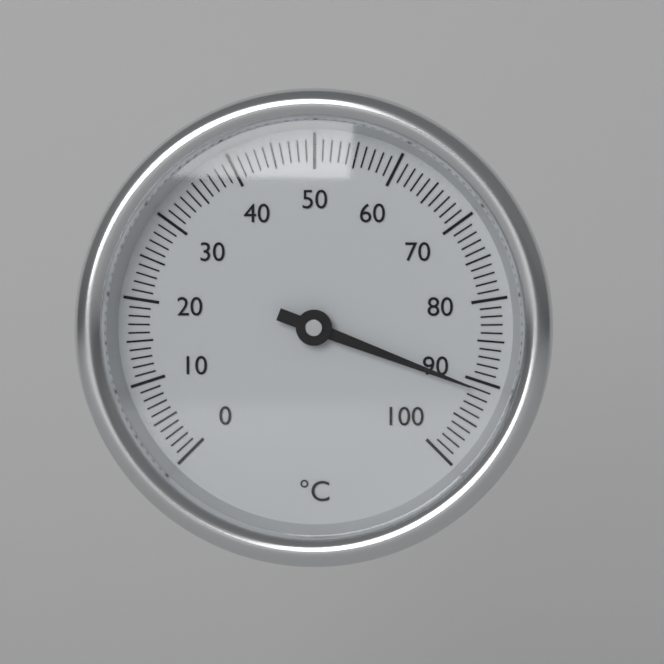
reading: 91 °C
